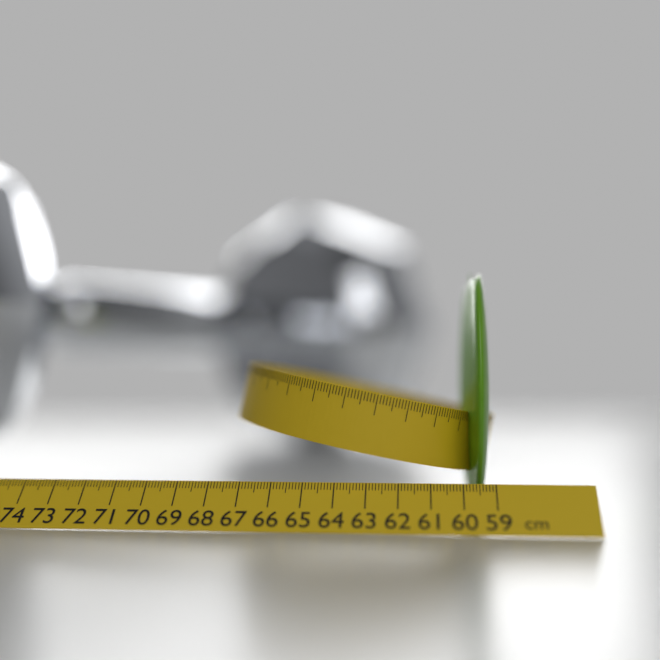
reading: 59.9 cm
